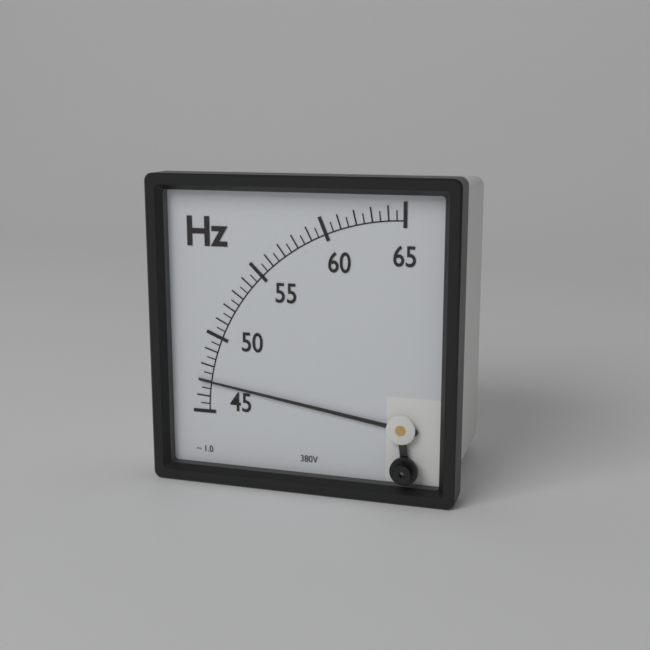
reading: 47.0 Hz
